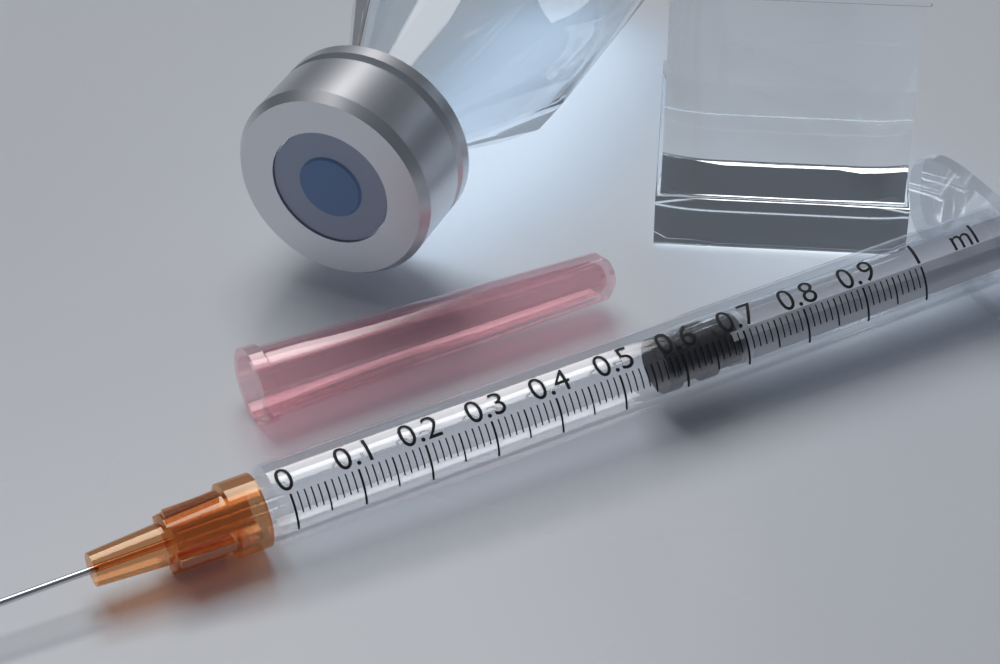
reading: 0.58 ml
